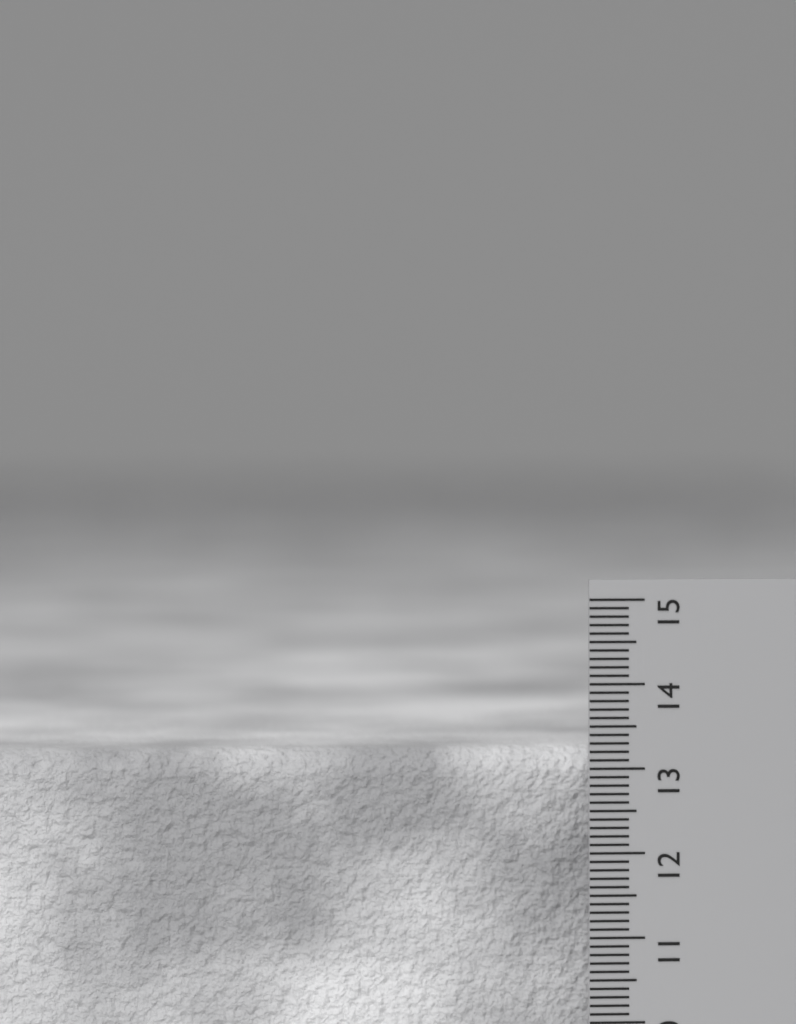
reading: 13.2 cm
